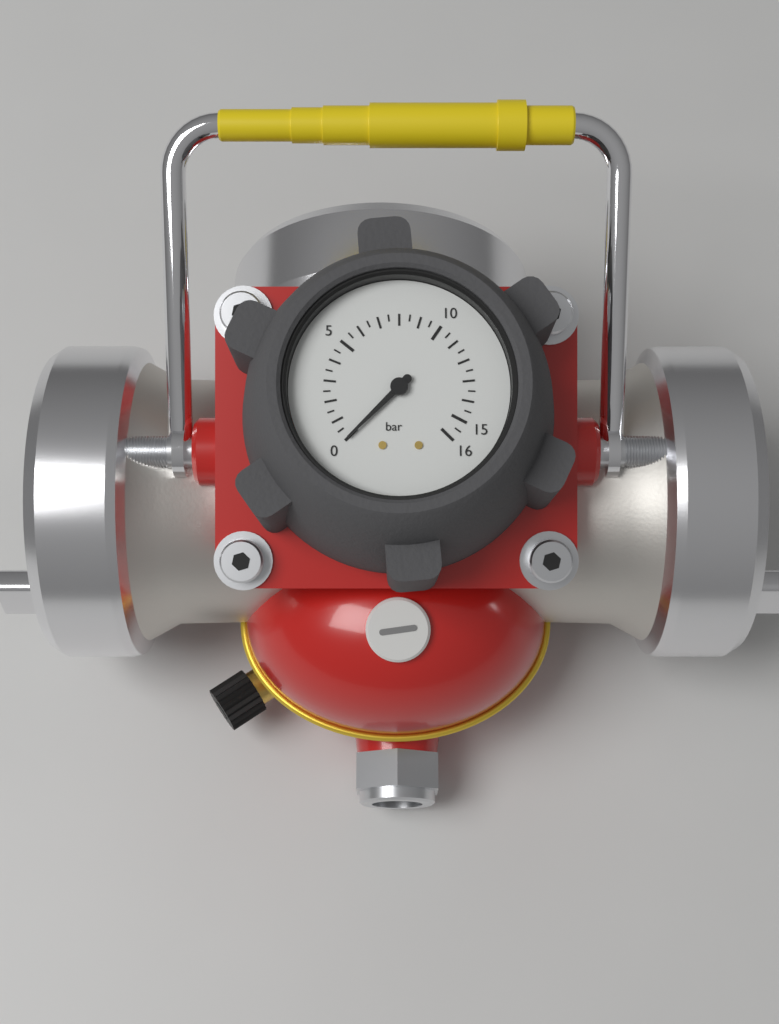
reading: 0.0 bar
